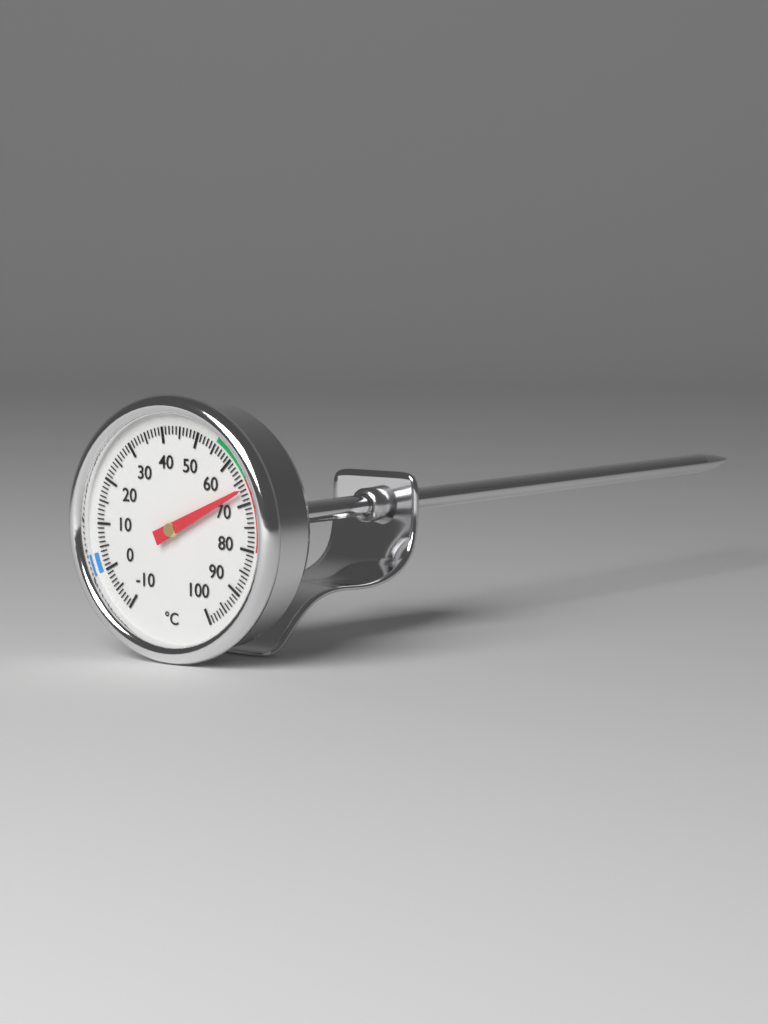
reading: 67 °C
